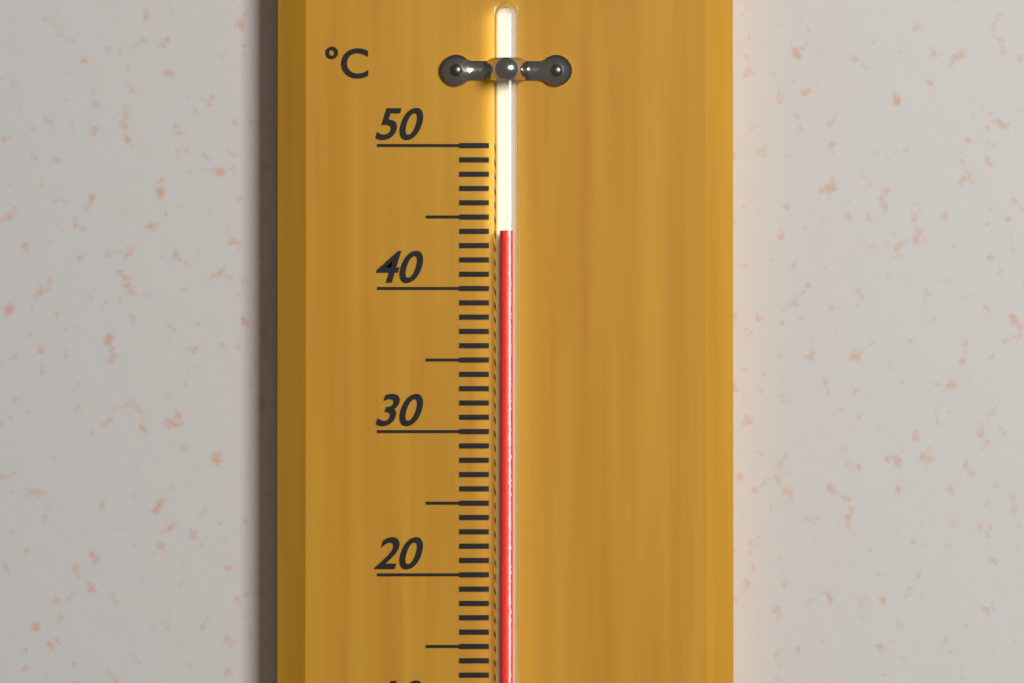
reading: 44 °C
